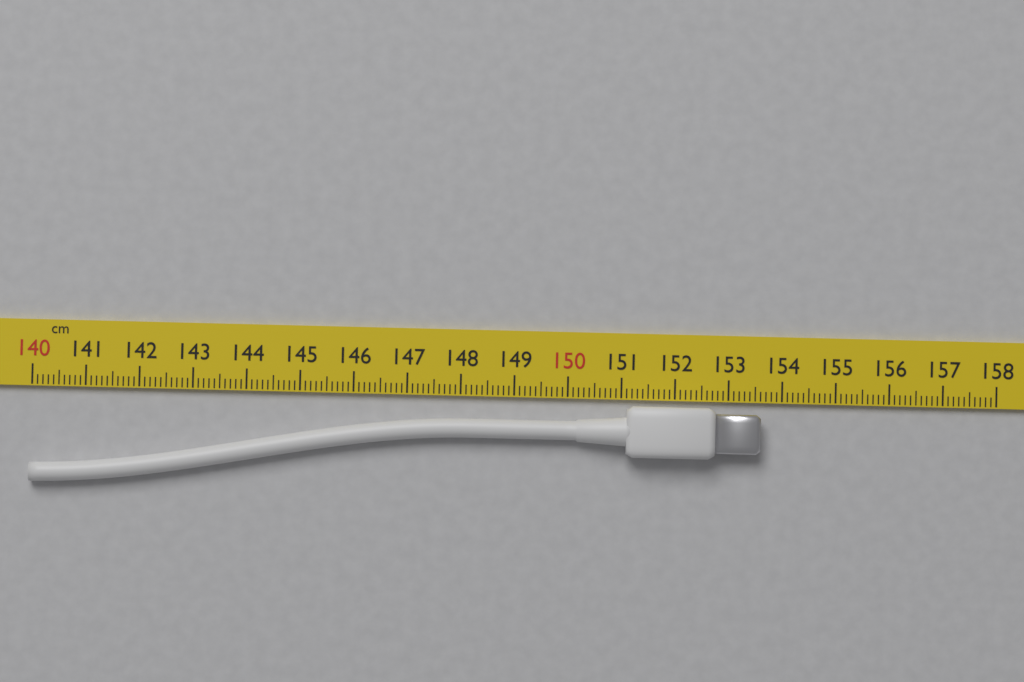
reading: 153.6 cm
